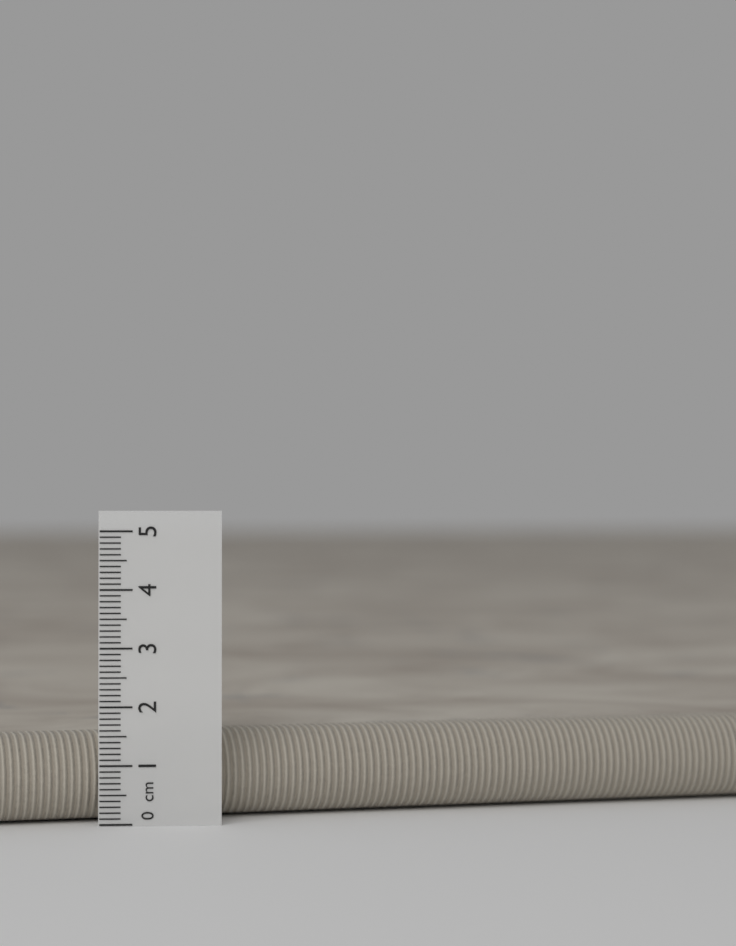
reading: 1.5 cm
